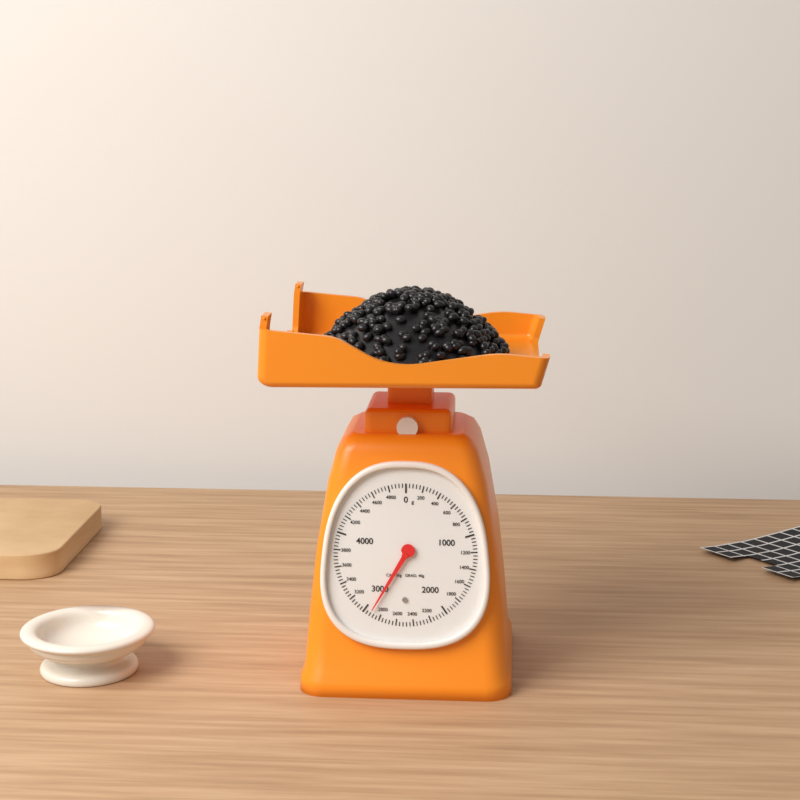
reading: 2920 g
